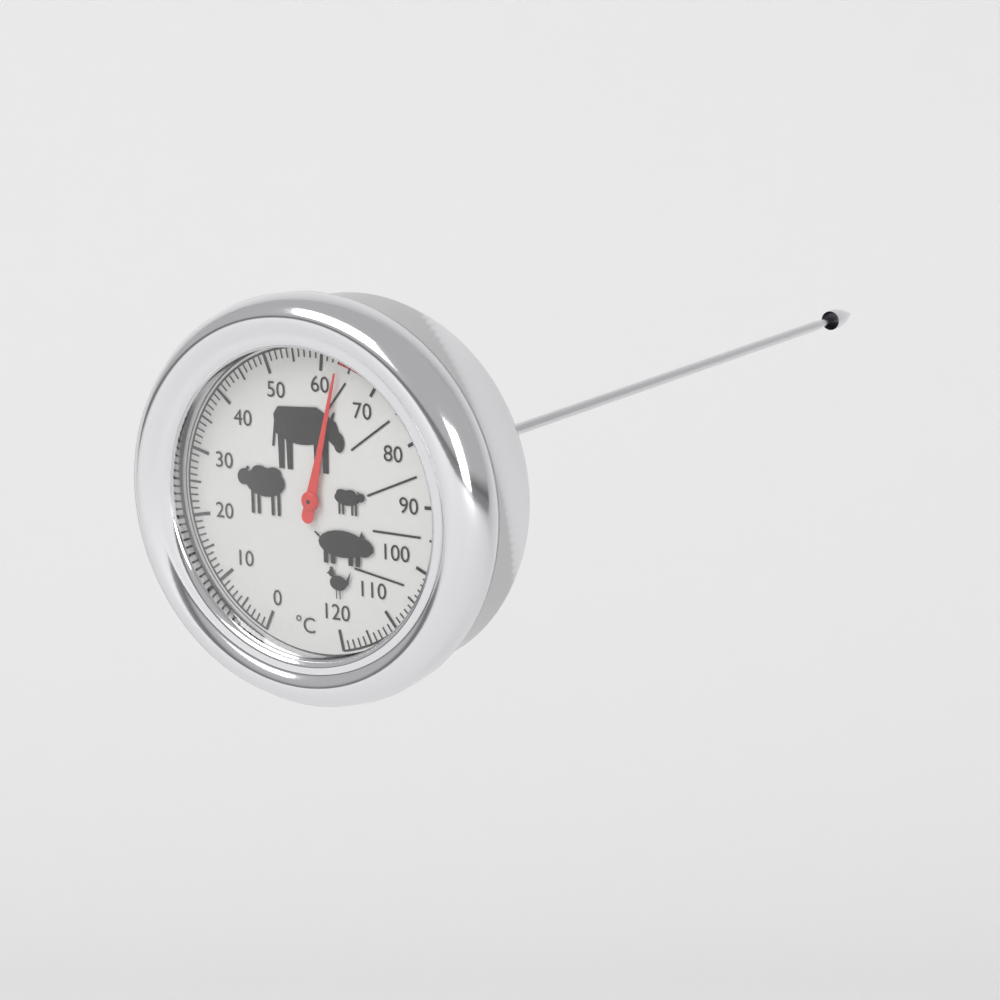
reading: 63 °C
